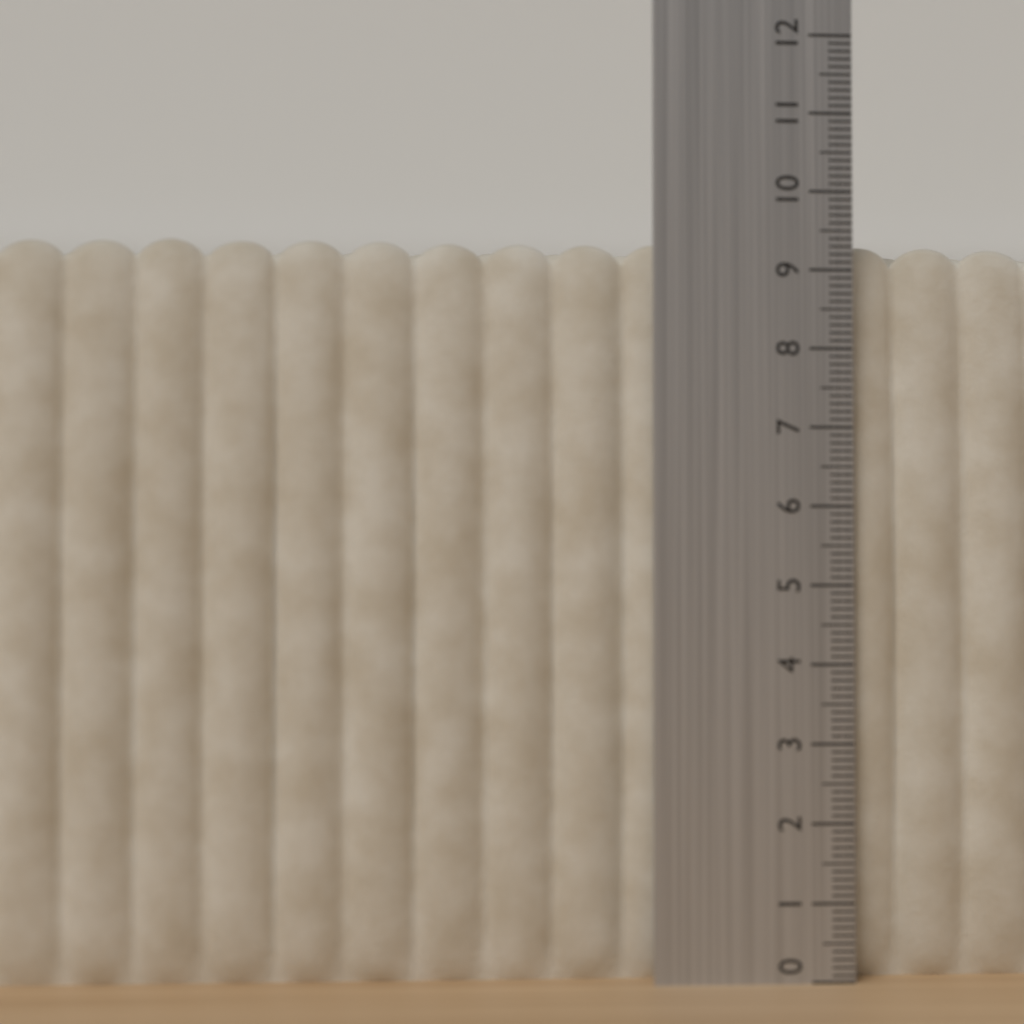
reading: 9.4 (no unit)
